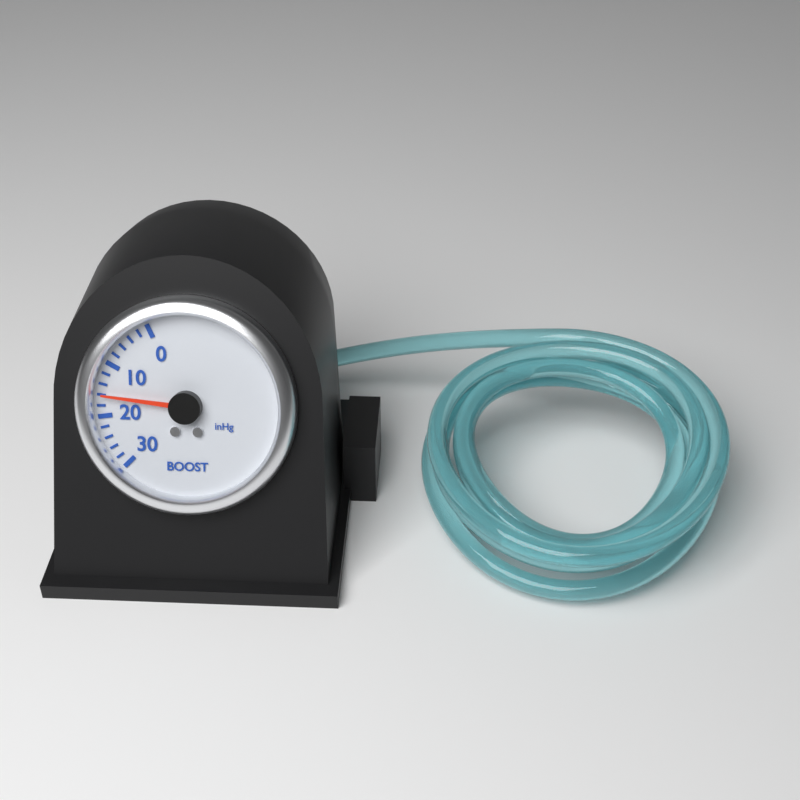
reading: 16 inHg
